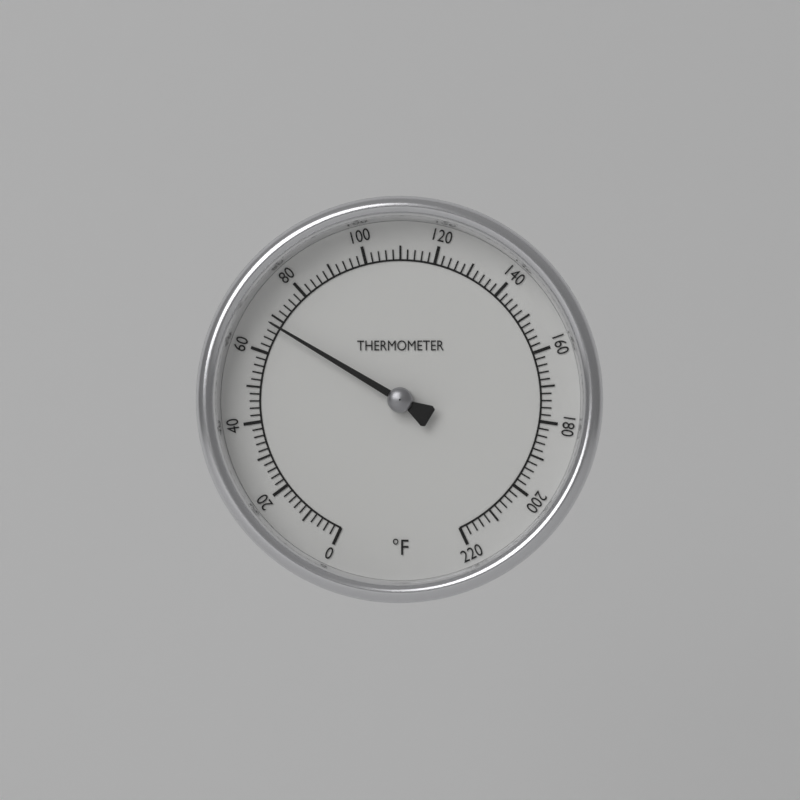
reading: 68 °F
